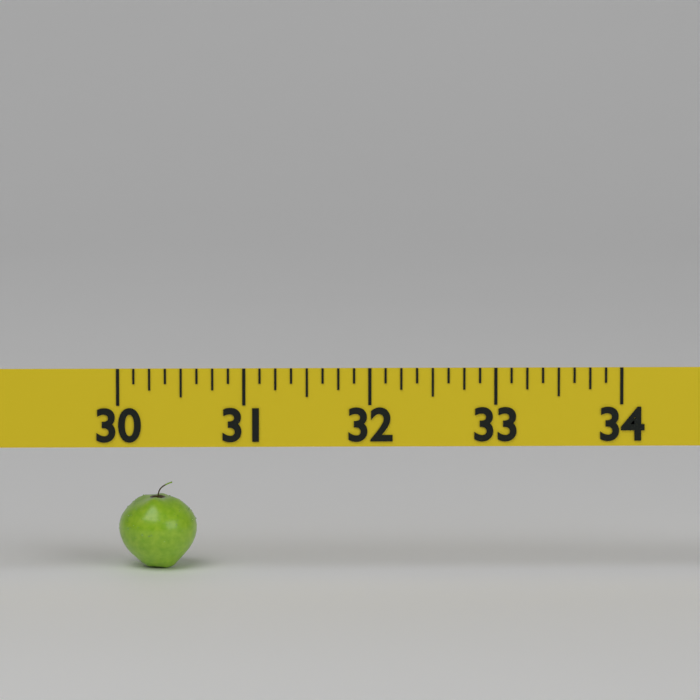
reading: 30.625 (no unit)
